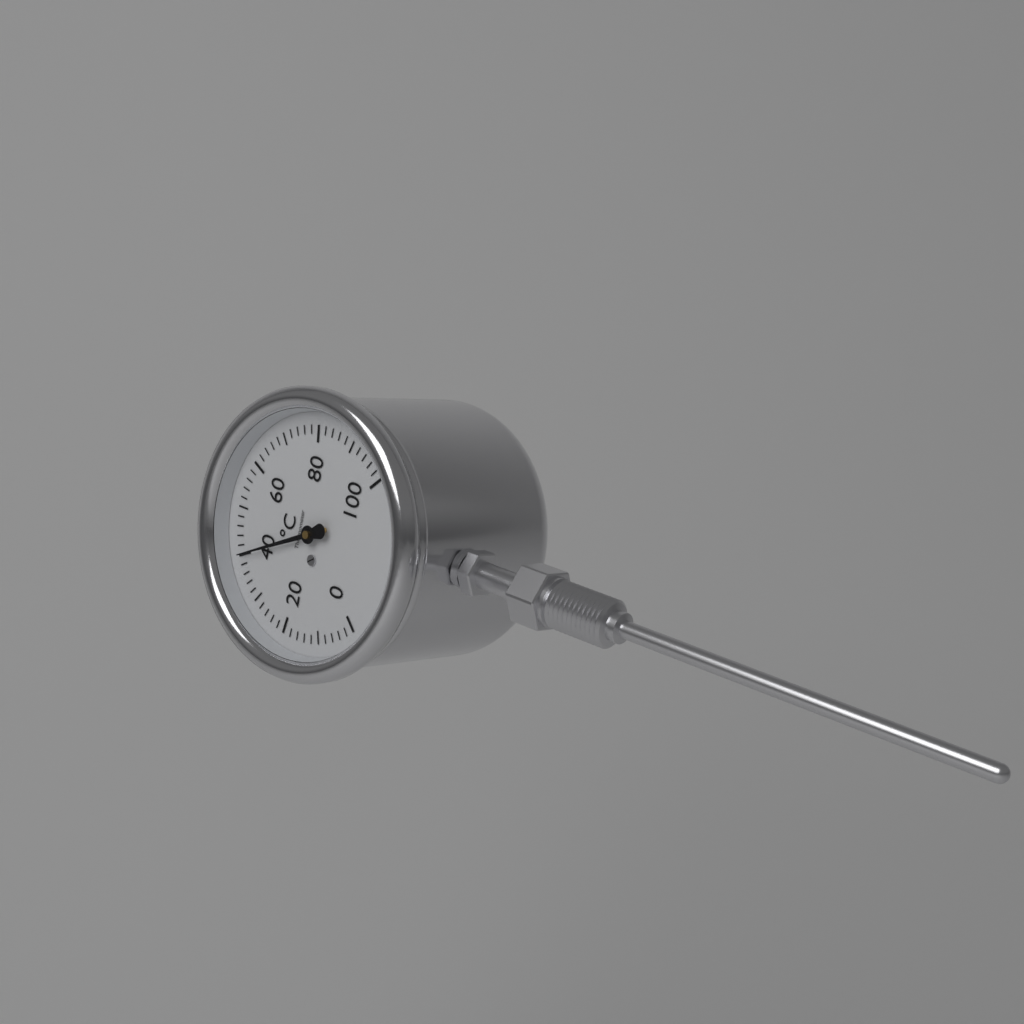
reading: 40 °C
